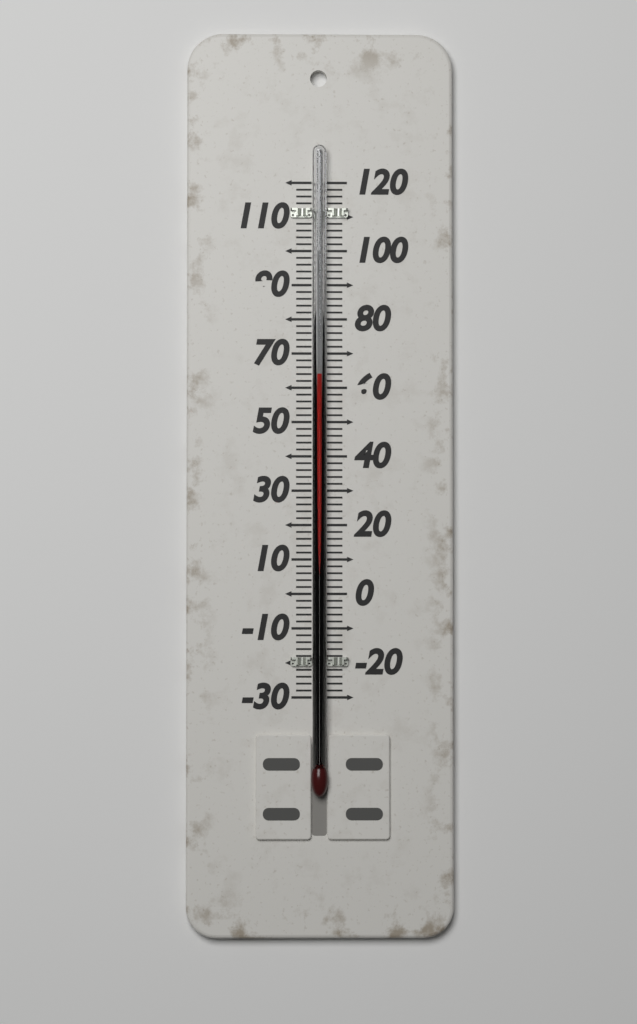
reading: 64 (no unit)
